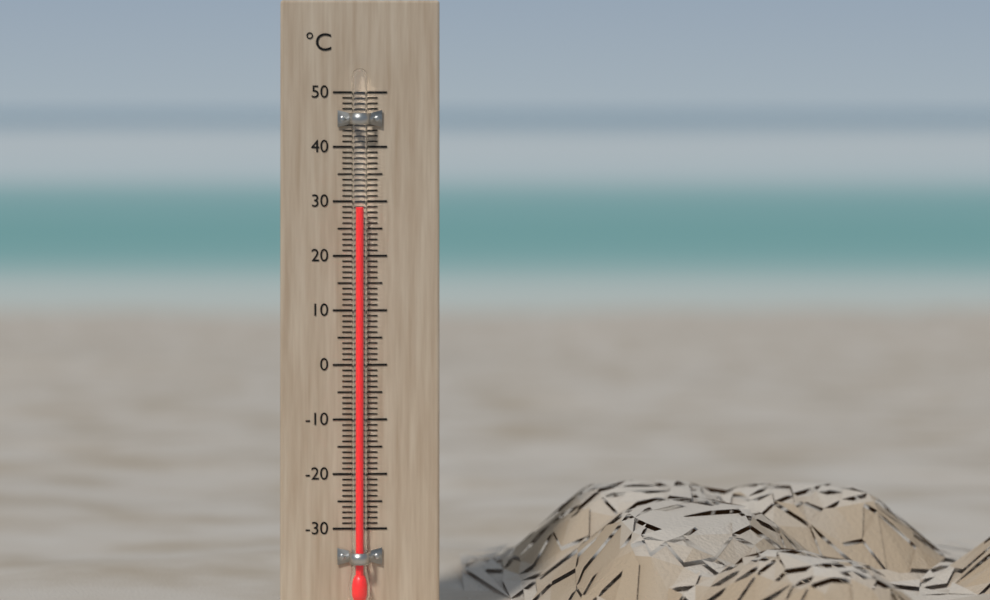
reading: 29 °C
